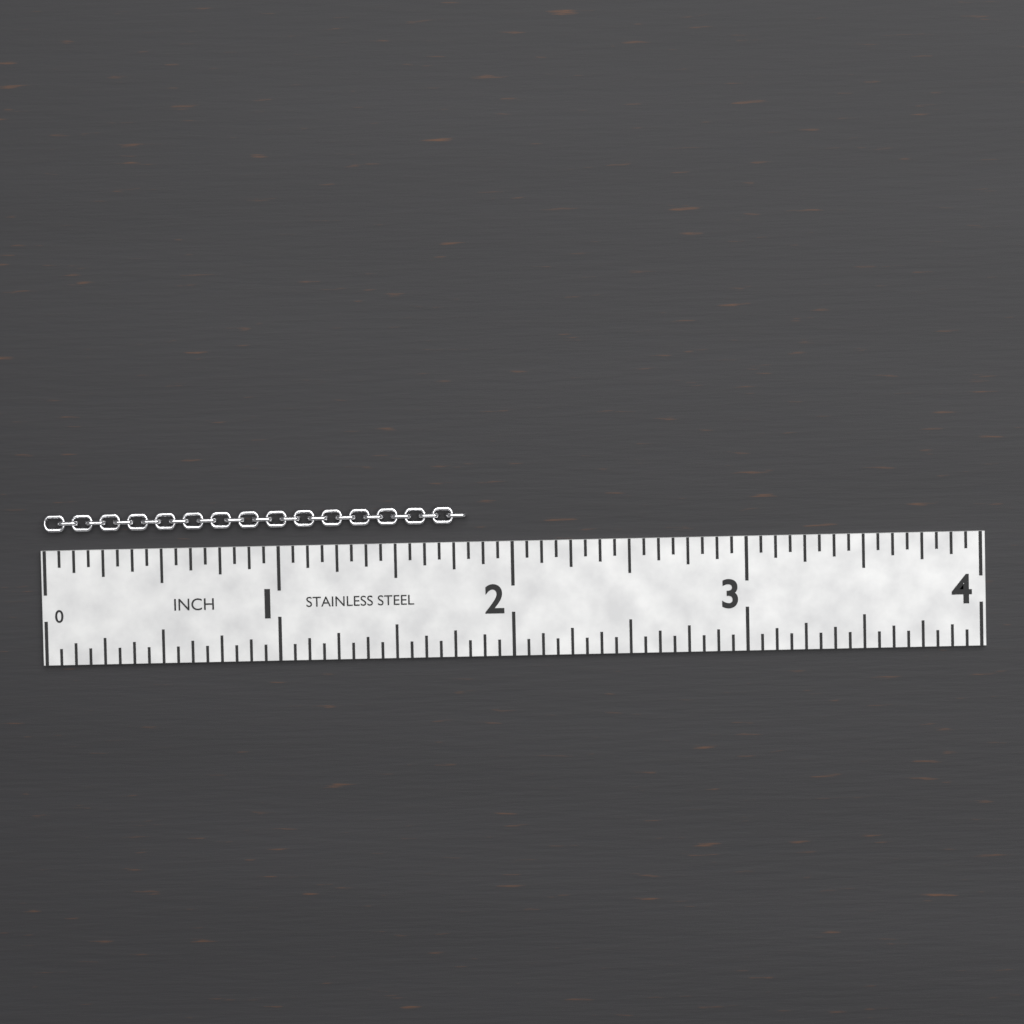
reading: 1.8125 in
